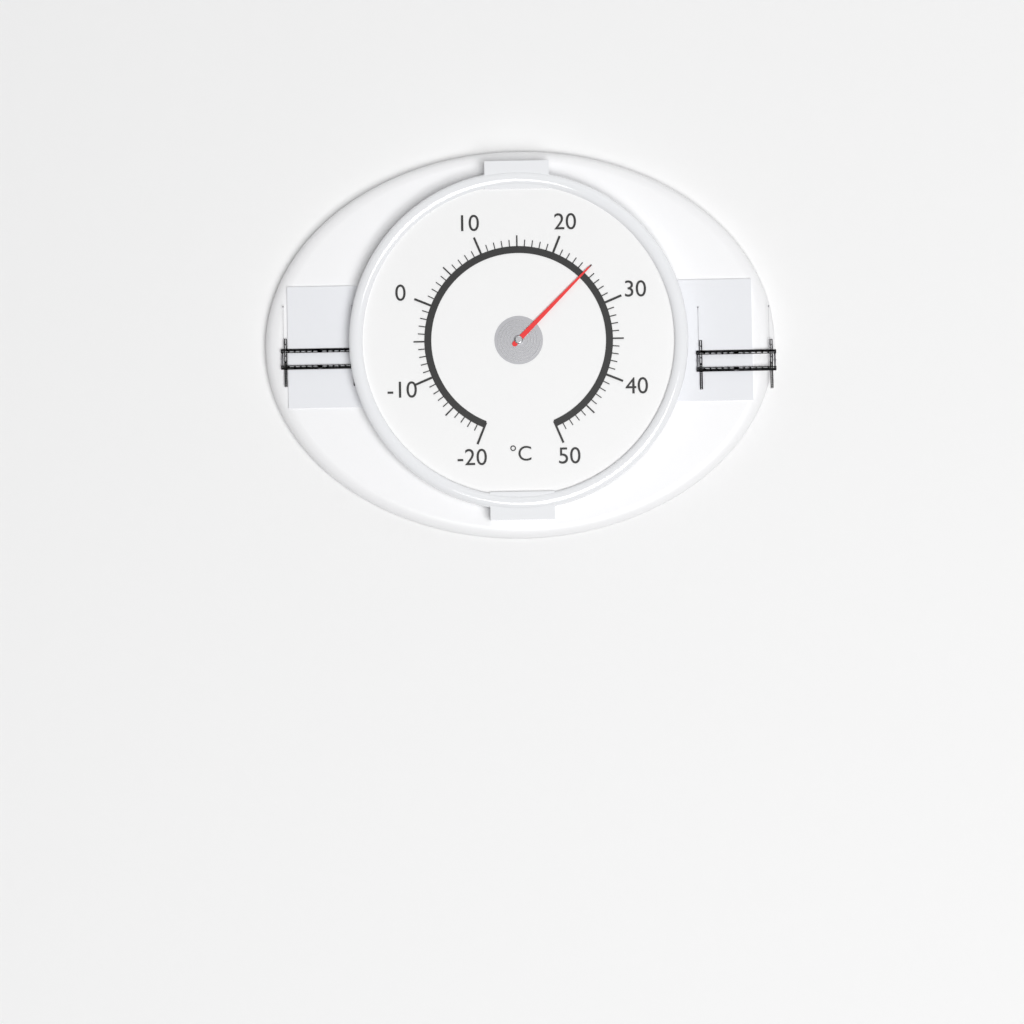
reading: 25 °C
